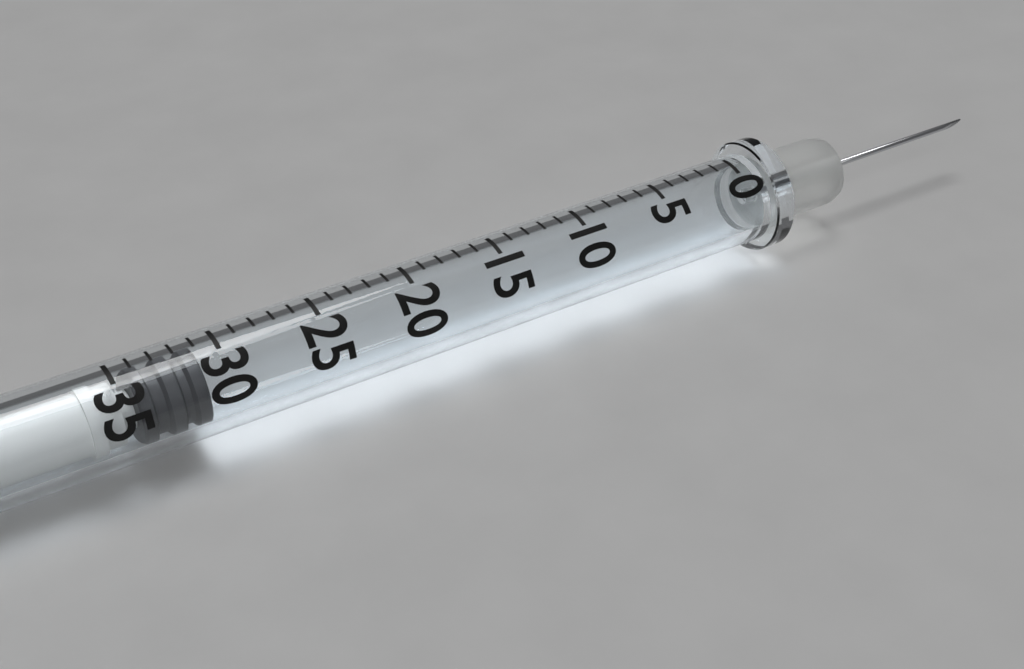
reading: 31 (no unit)
